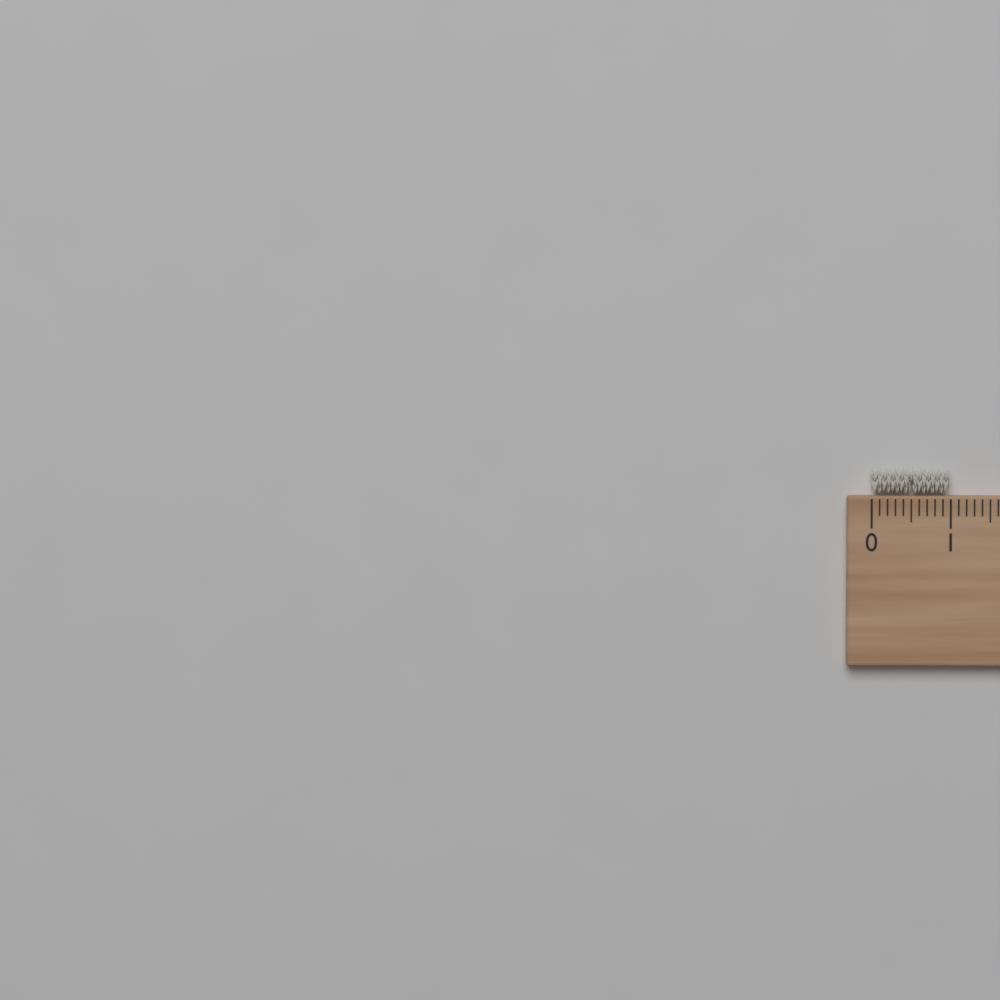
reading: 1.0 cm
